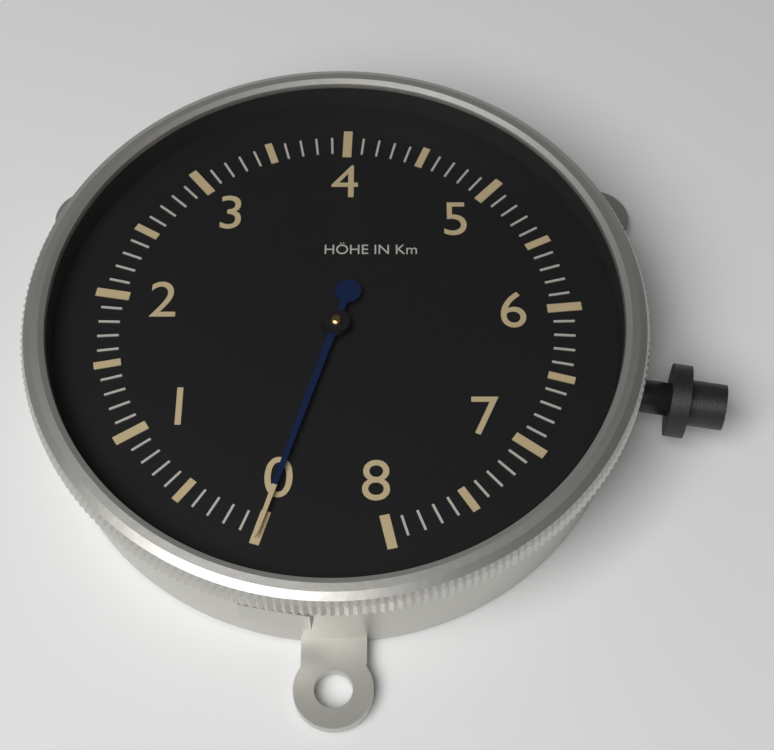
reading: 0.0 km
